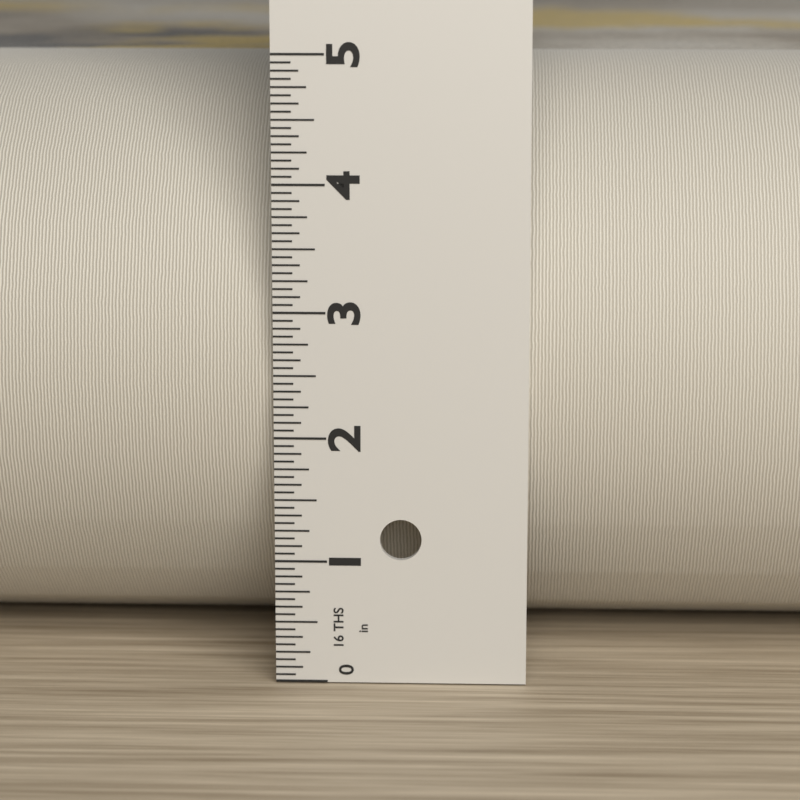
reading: 4.8750 in
